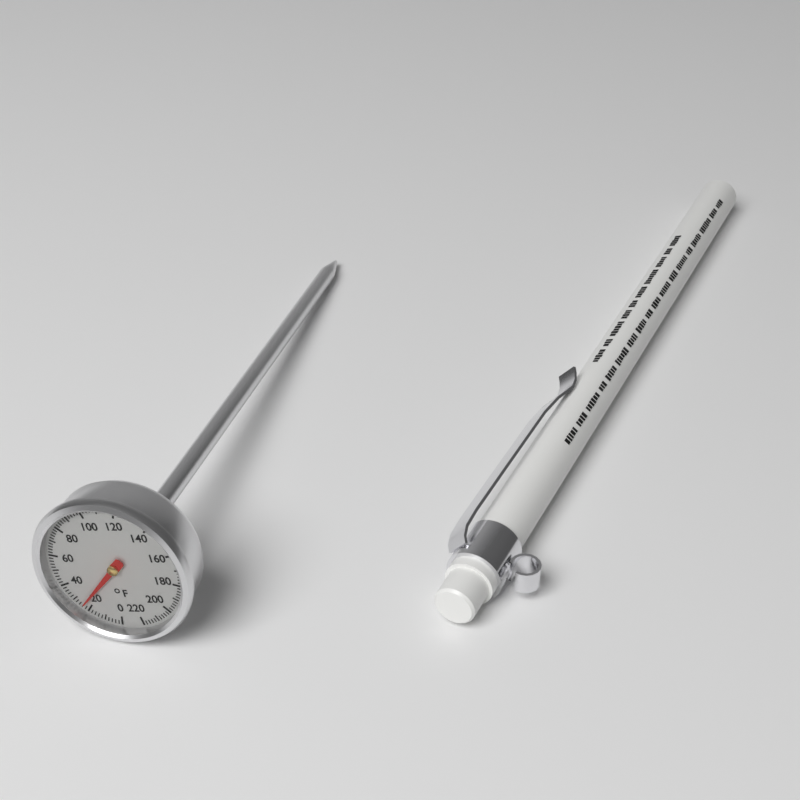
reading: 24 °F
